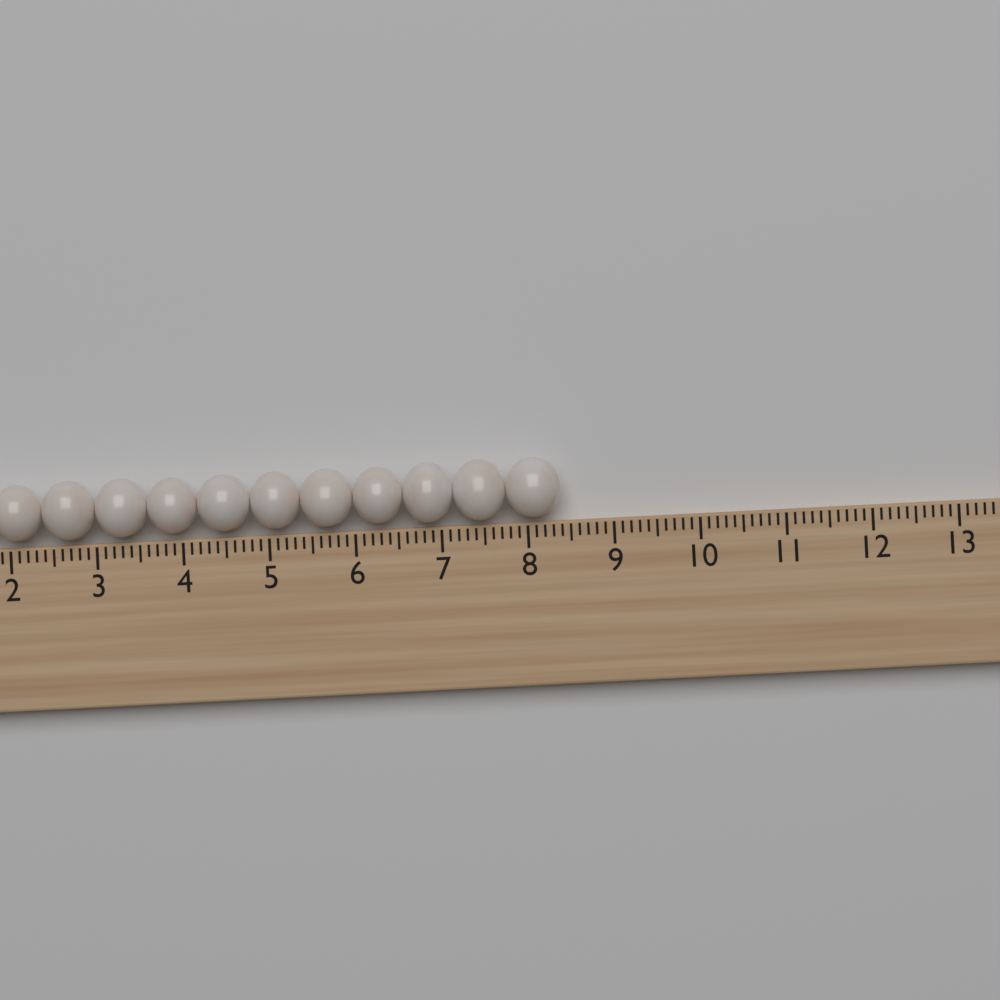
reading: 8.4 (no unit)
